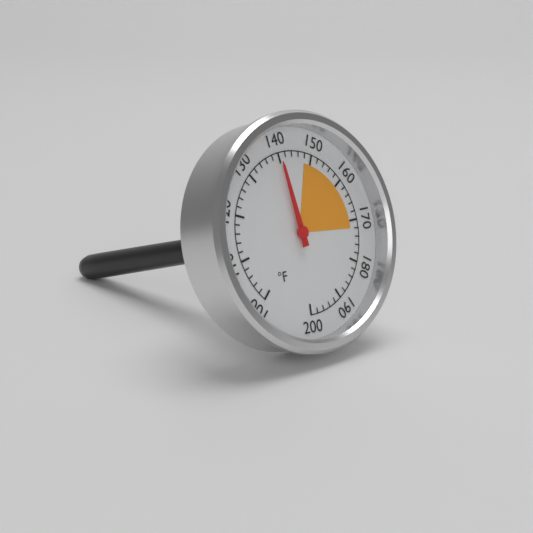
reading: 140 °F
